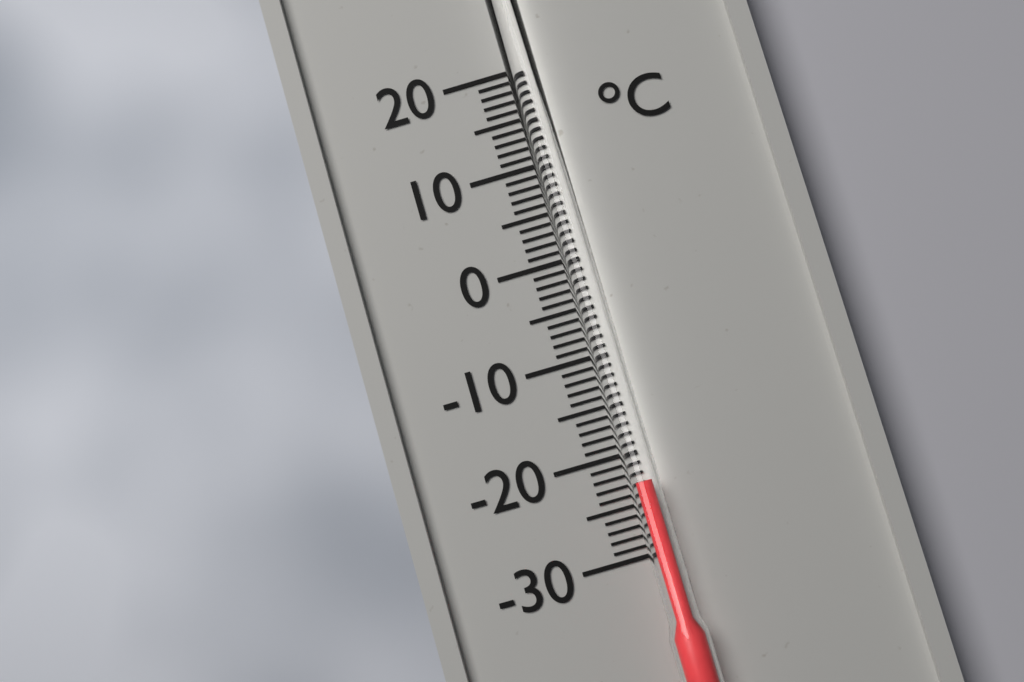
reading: -23 °C
